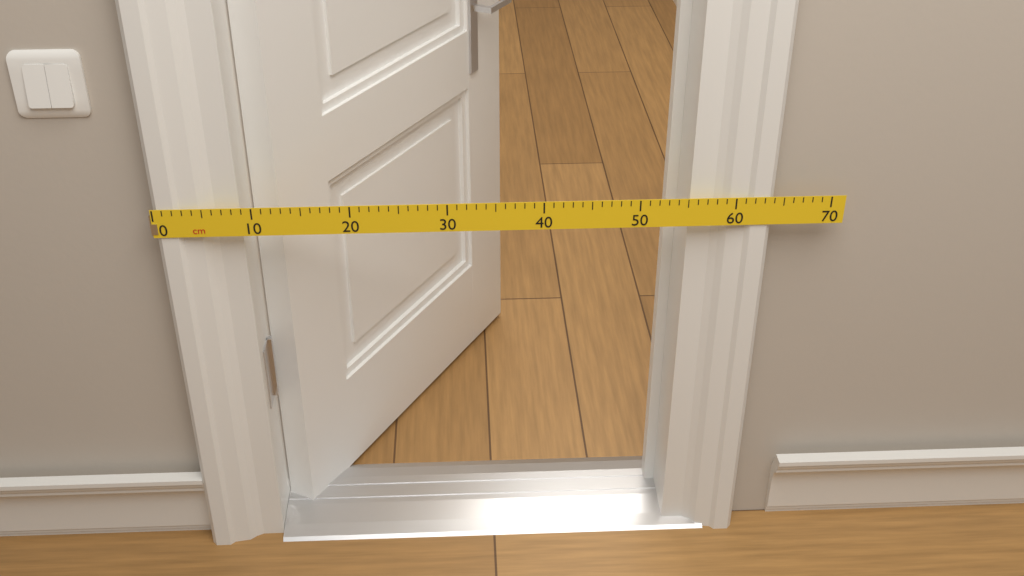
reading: 64 cm
